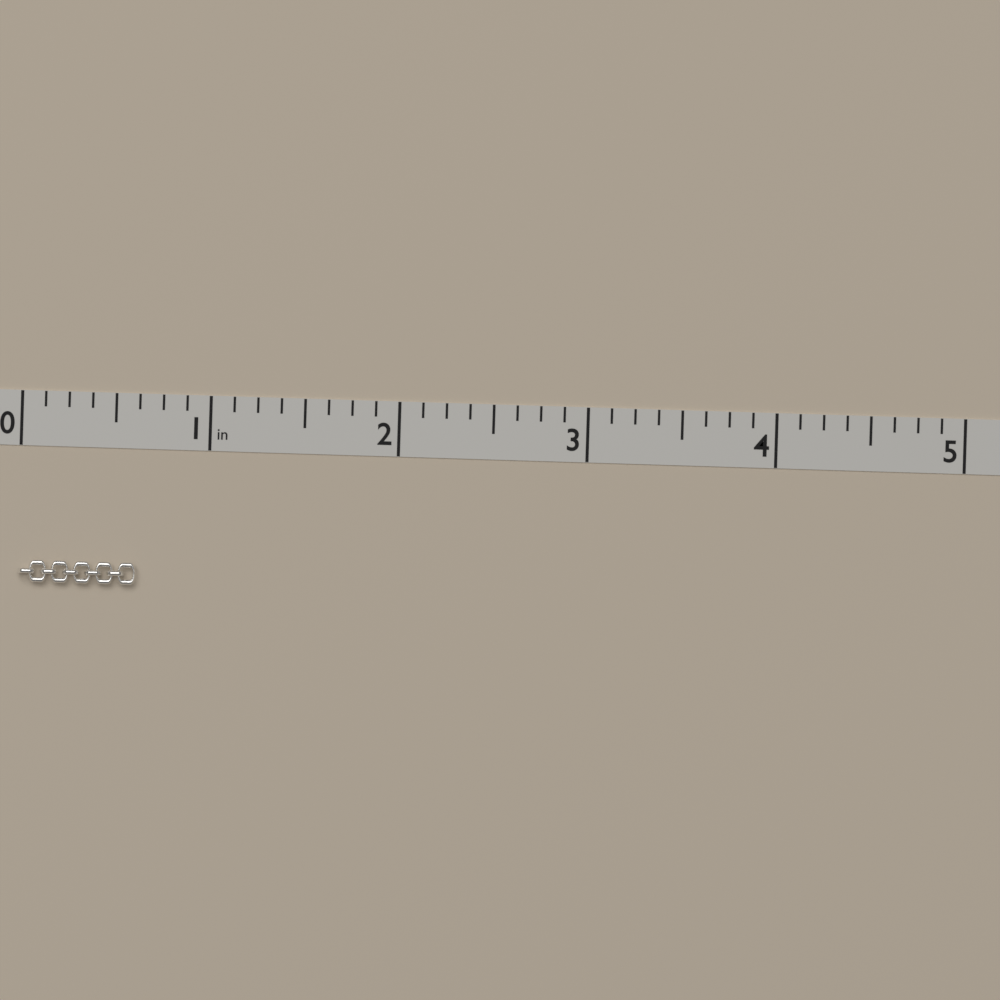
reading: 0.625 in
